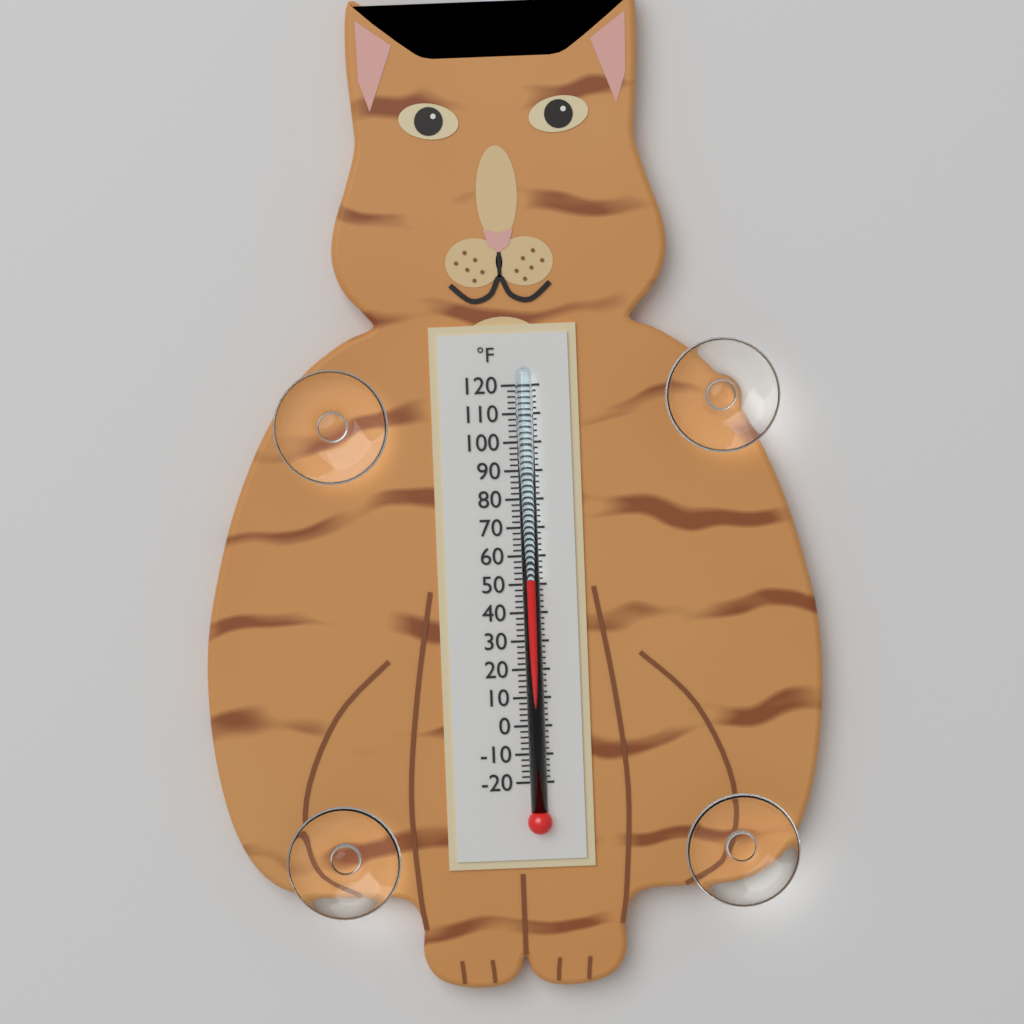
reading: 52 °F
